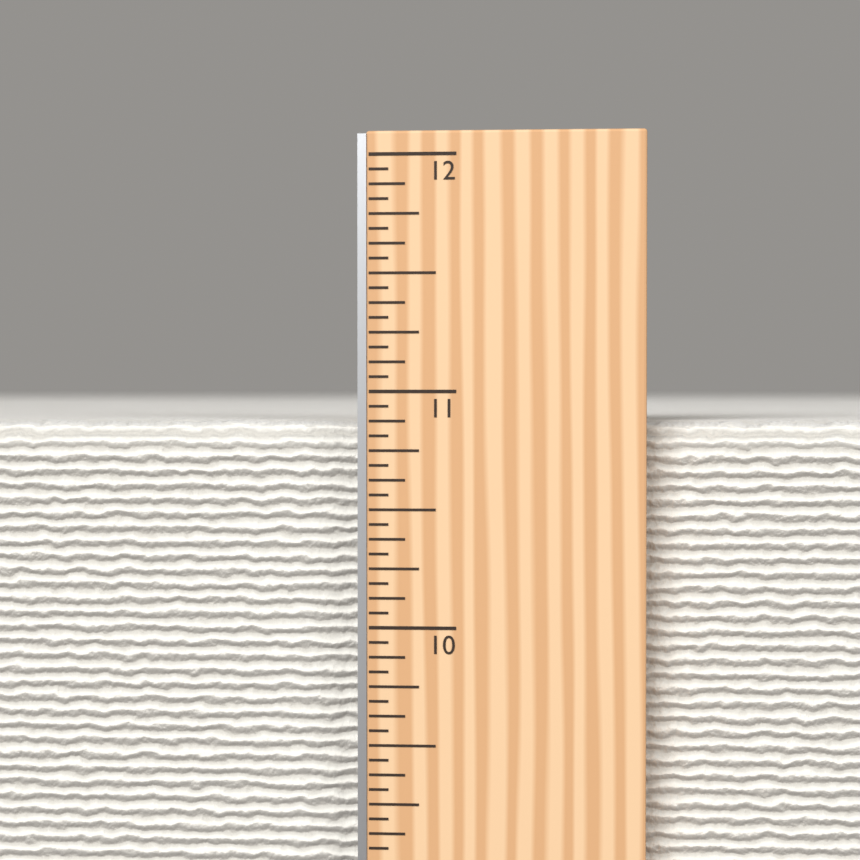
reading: 10.8750 in
